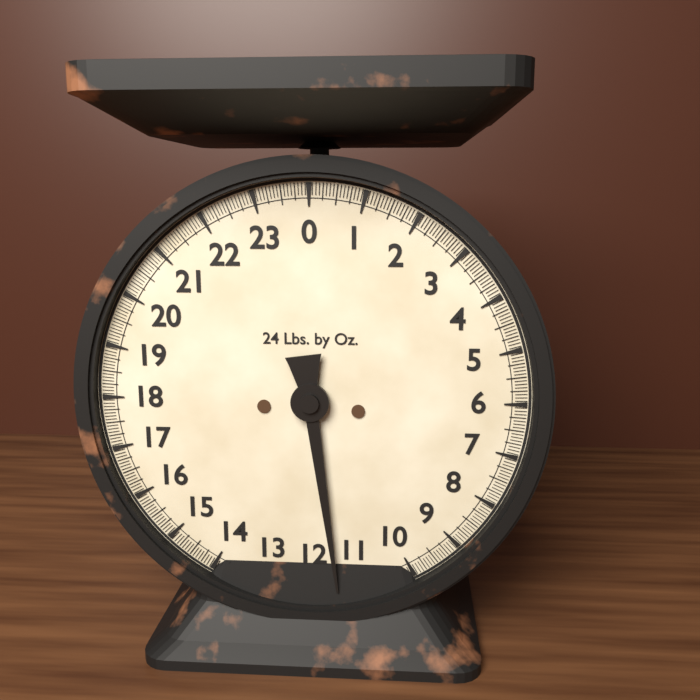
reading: 11.5000 lb
